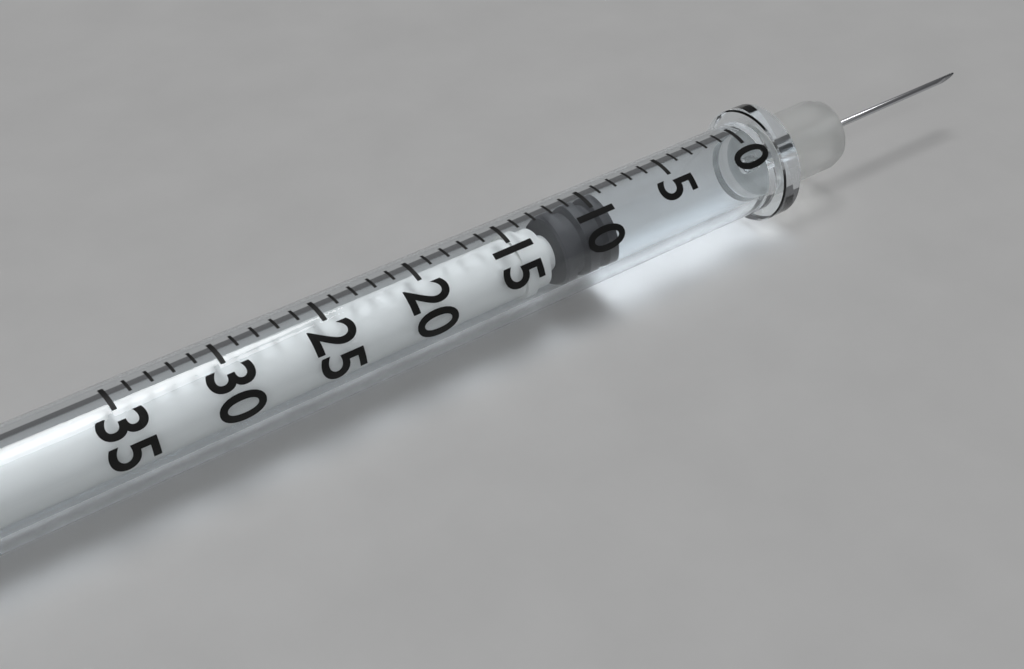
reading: 9 (no unit)
